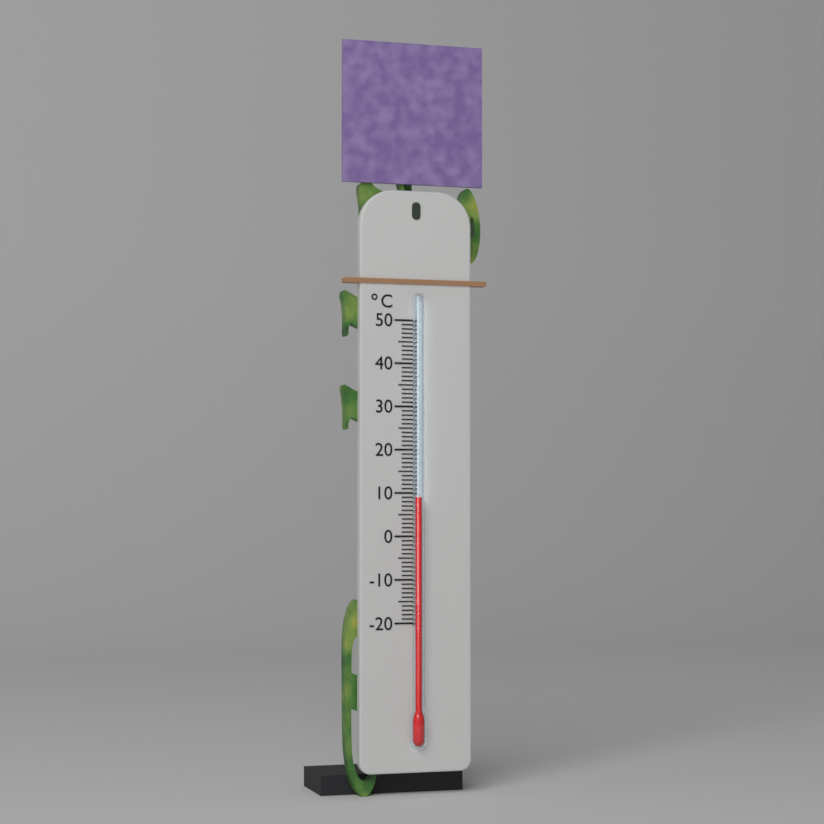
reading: 9 °C
